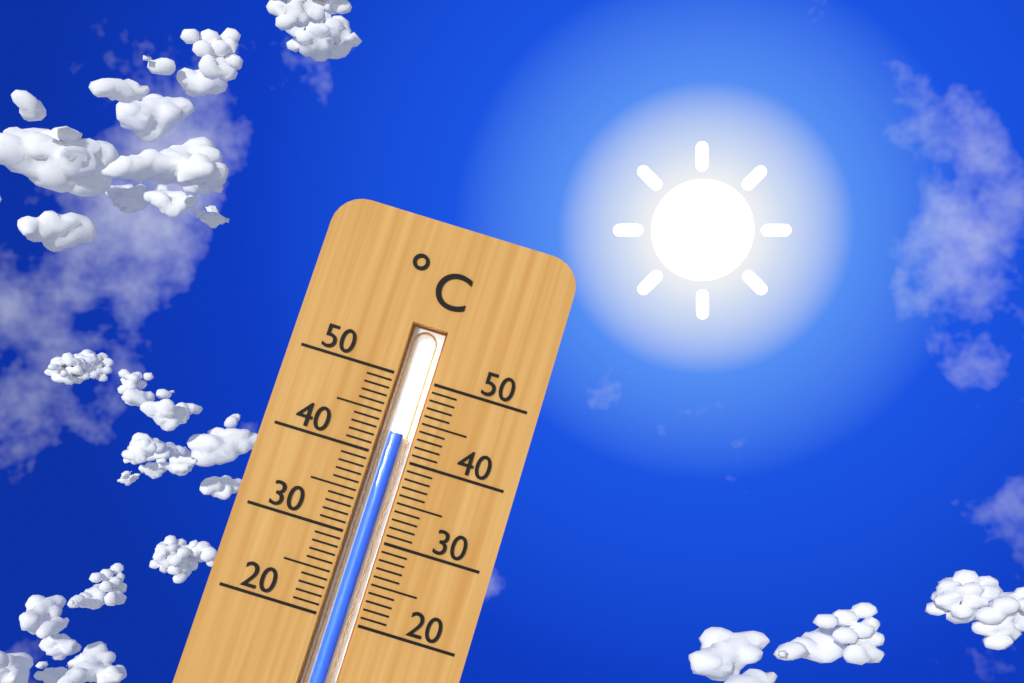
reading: 43 °C
